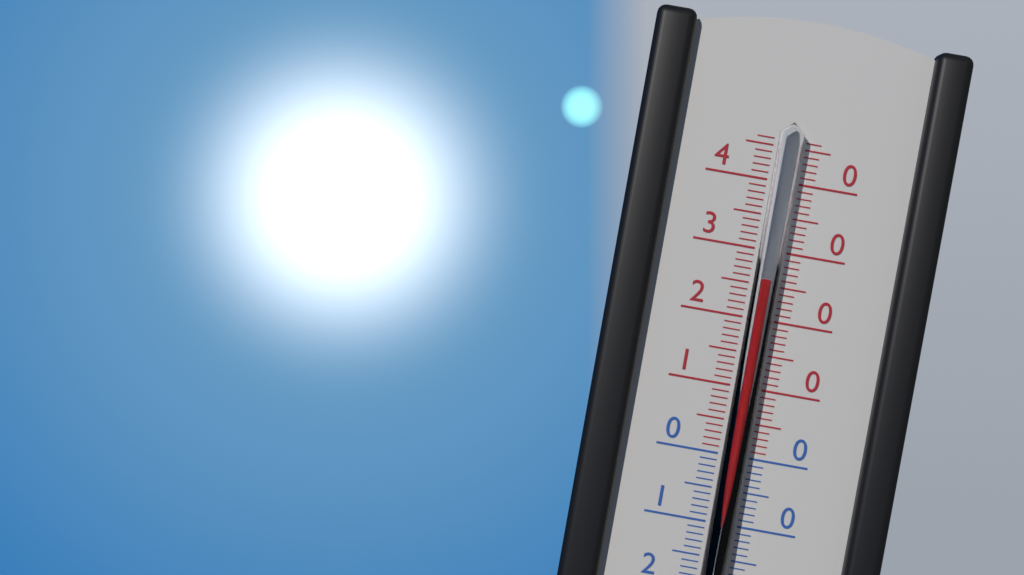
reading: 26 °C
